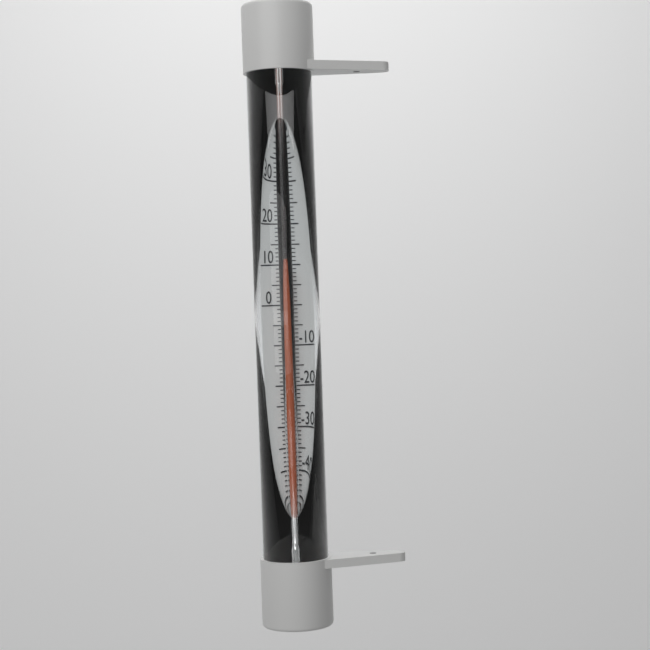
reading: 9 °C
